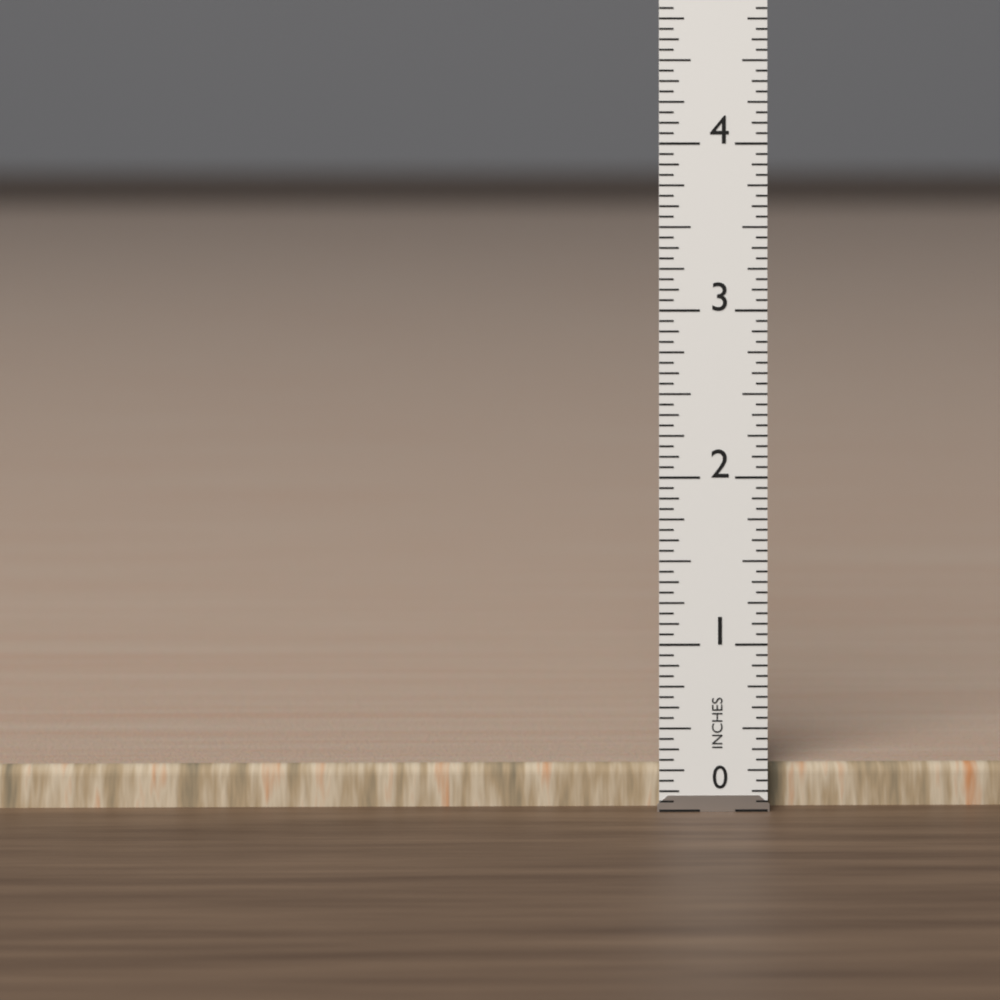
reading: 0.2500 in
